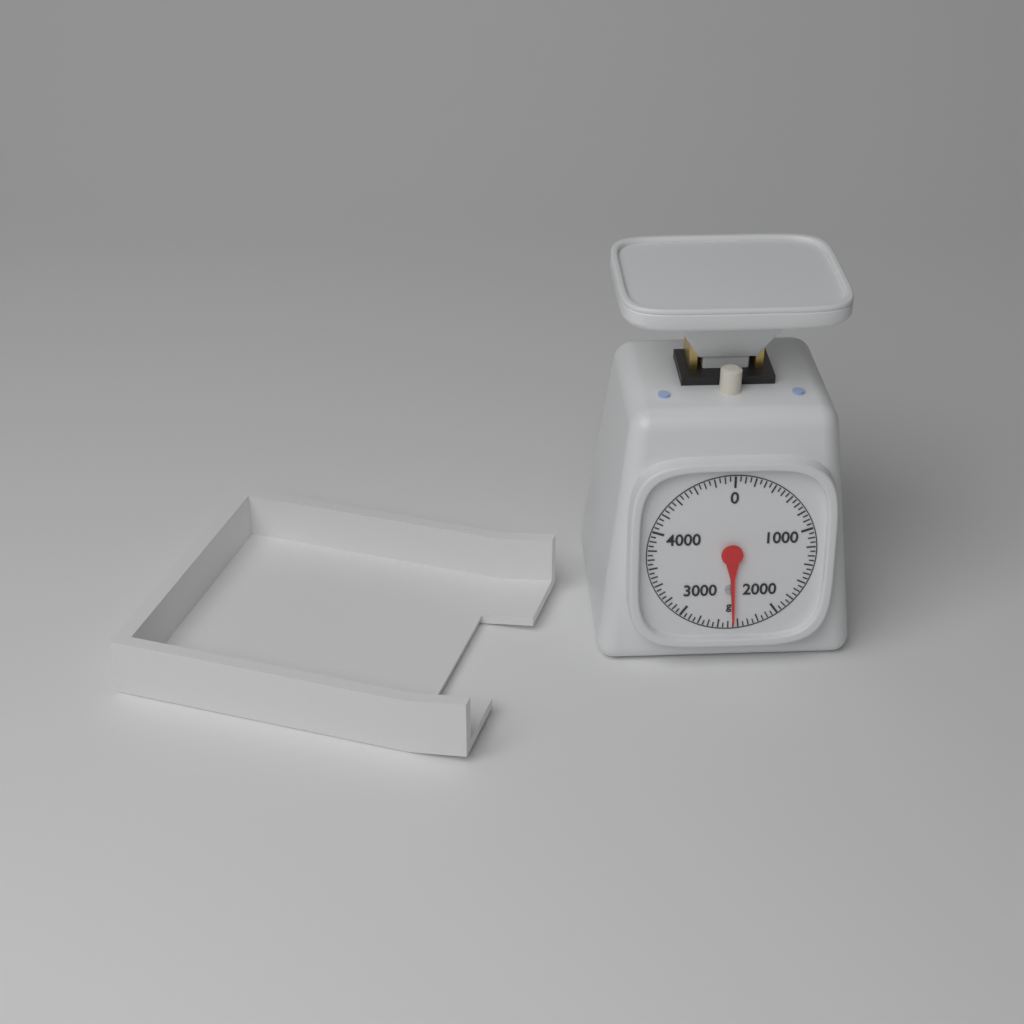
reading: 2450 g
